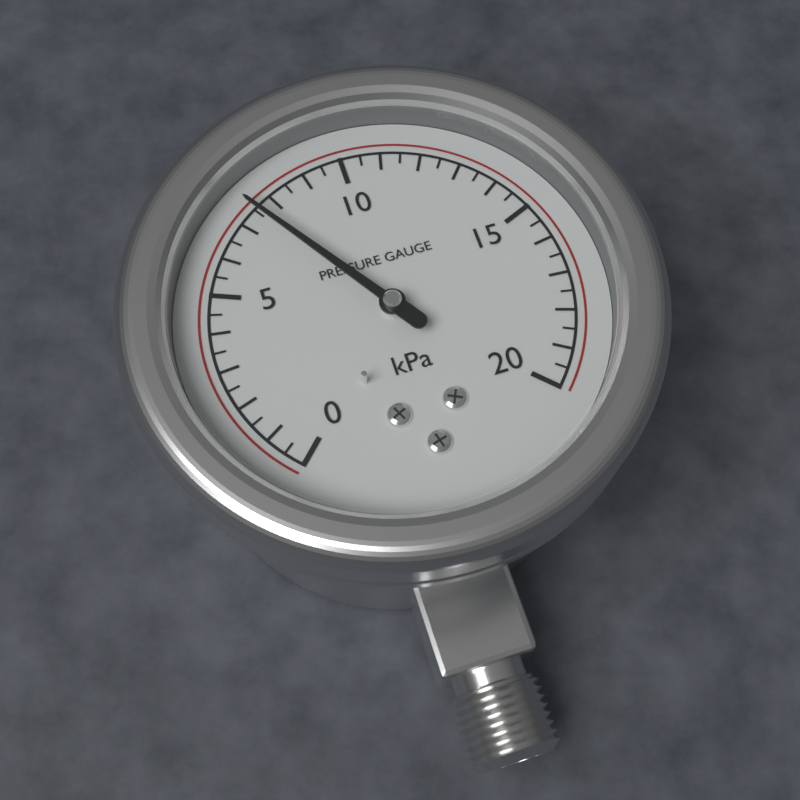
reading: 7.5 kPa
